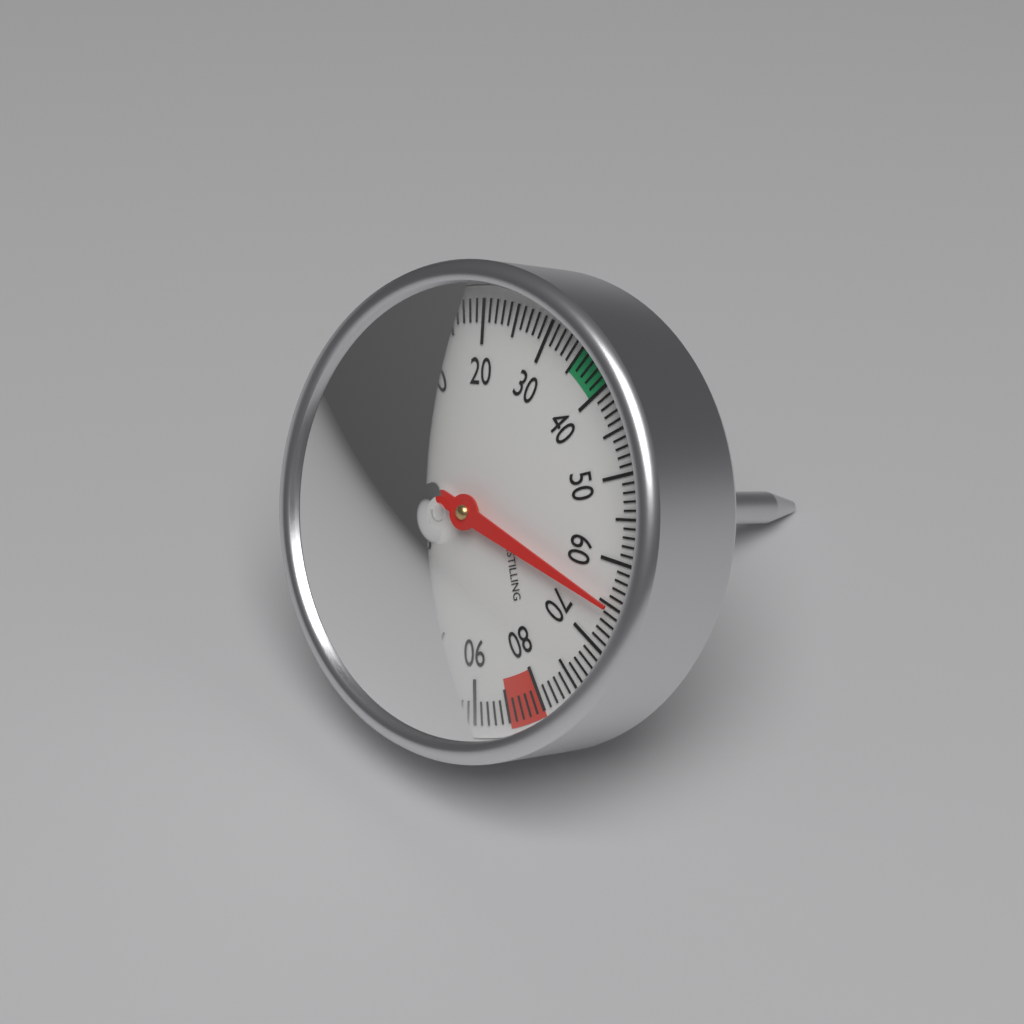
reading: 65 °C
